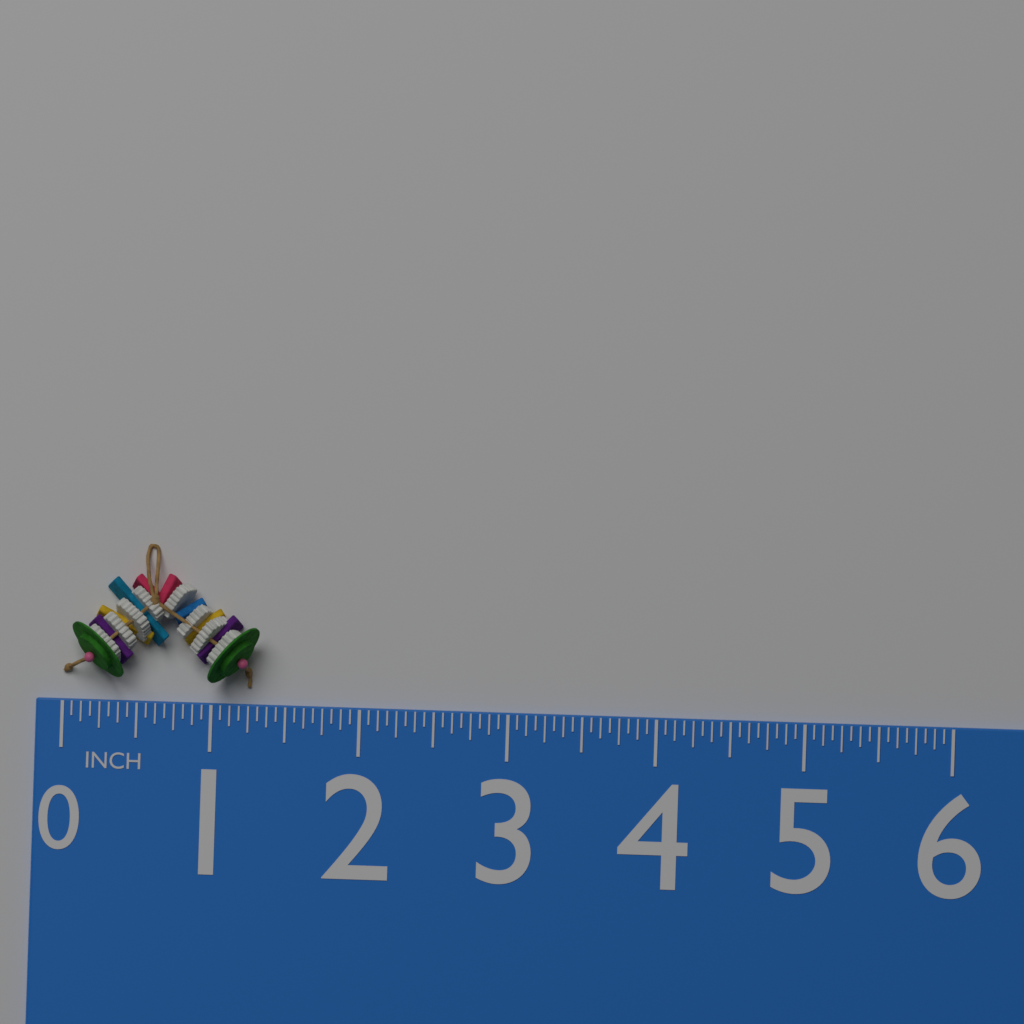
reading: 1.3125 in
